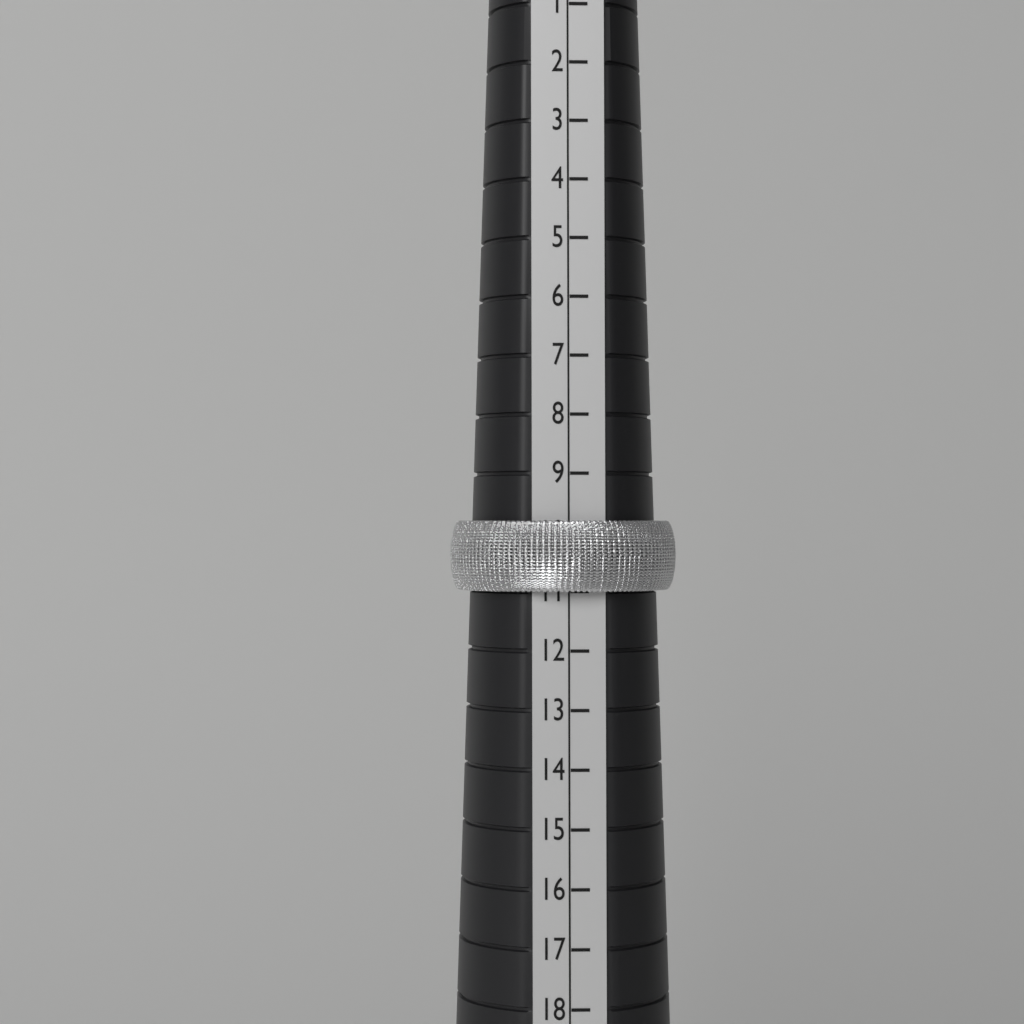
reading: 11 (no unit)
